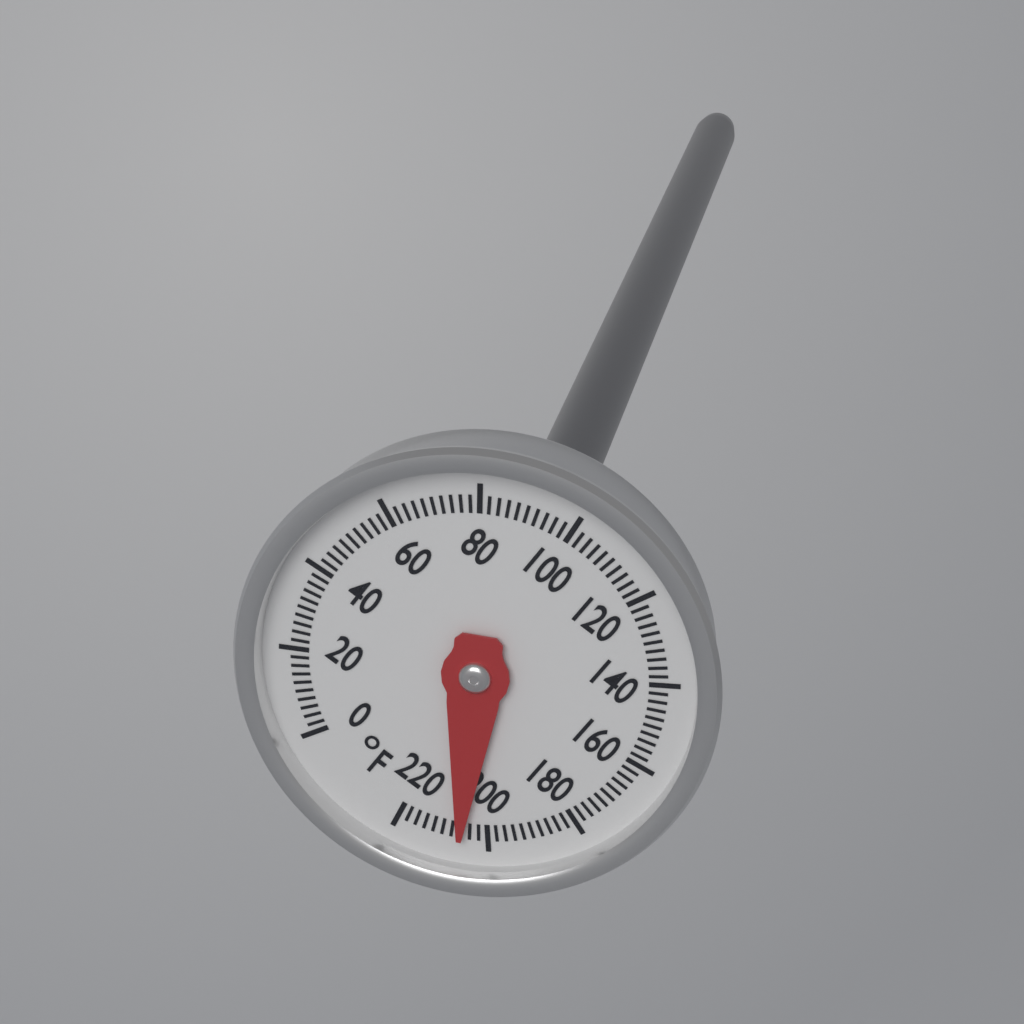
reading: 206 °F
